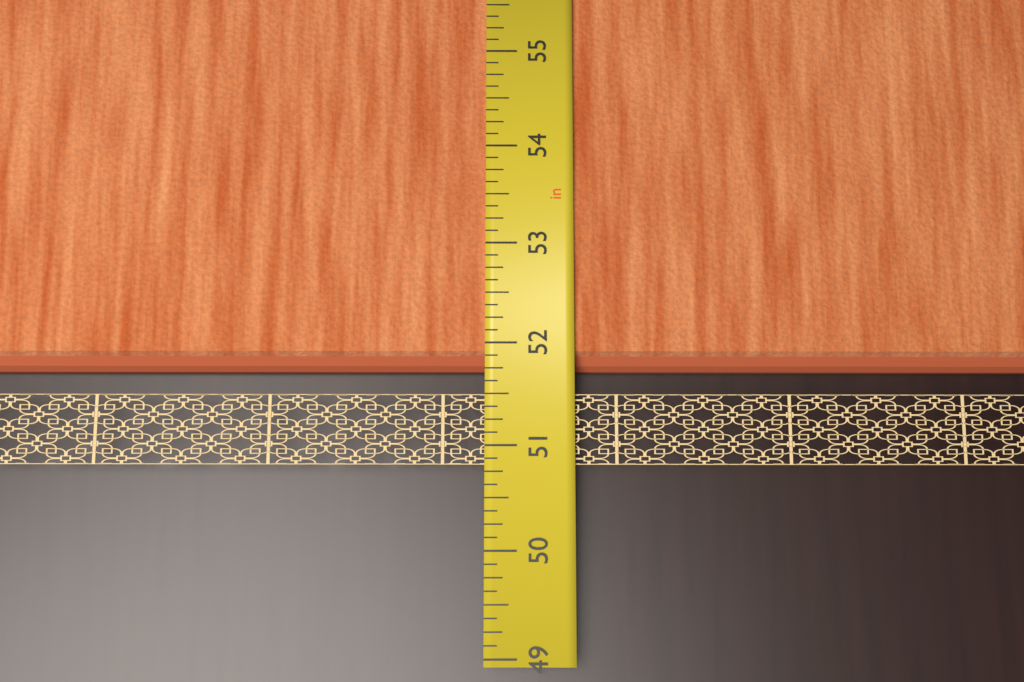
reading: 51.750 in
